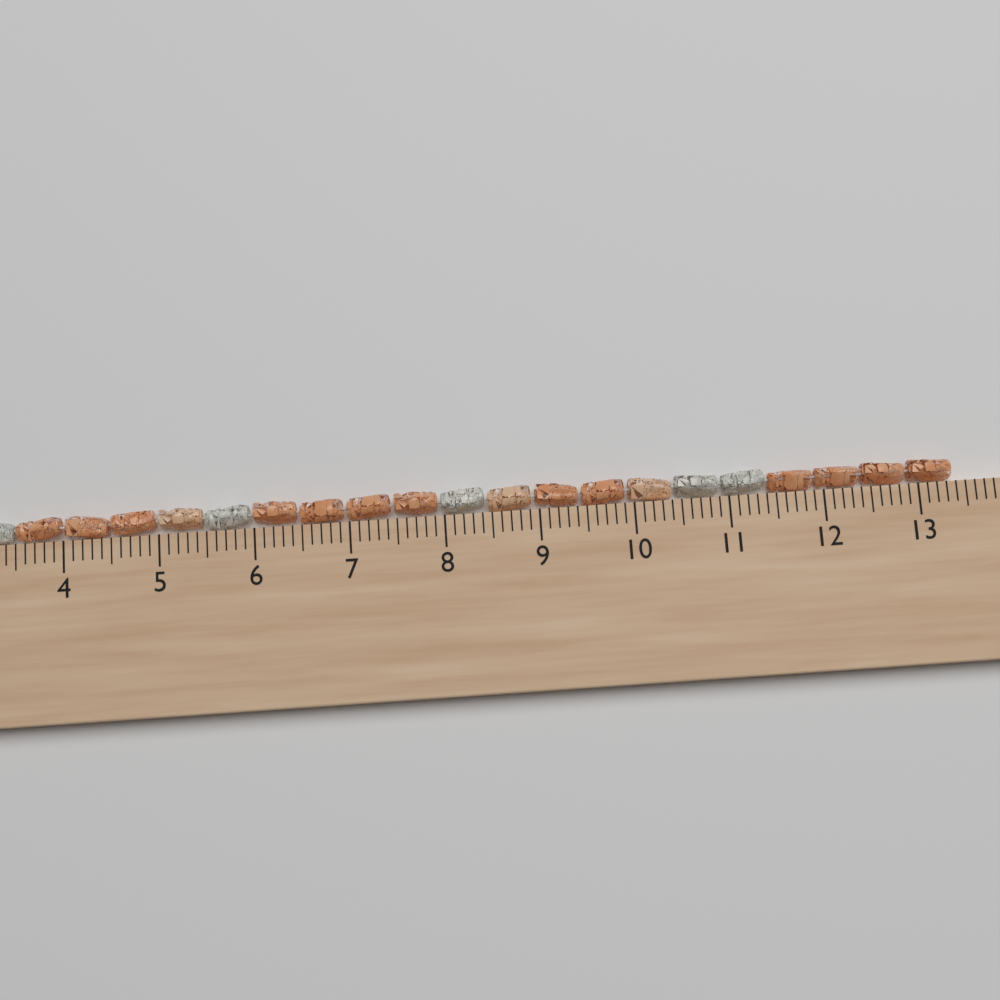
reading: 13.4 cm
